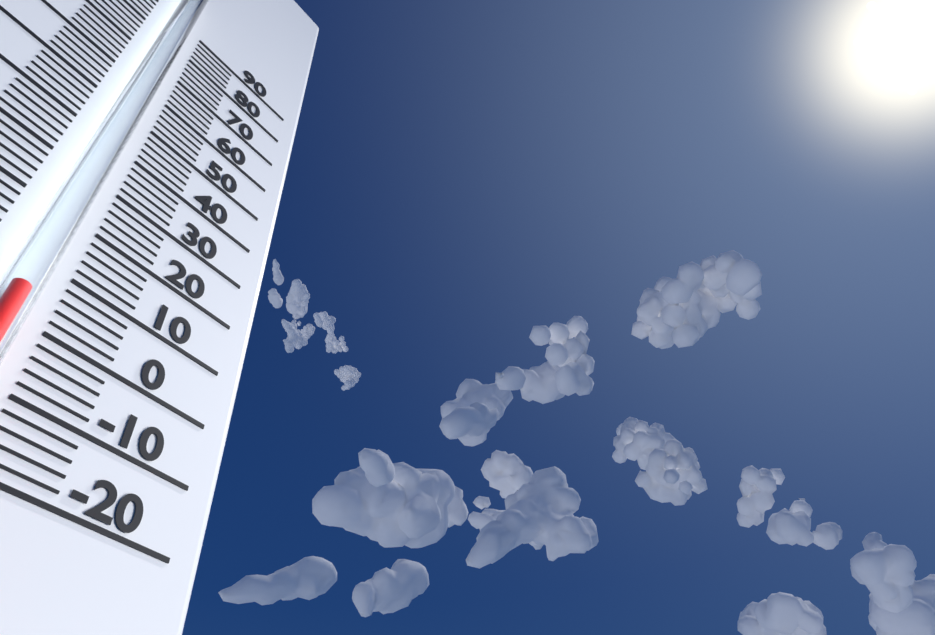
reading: 2 (no unit)
